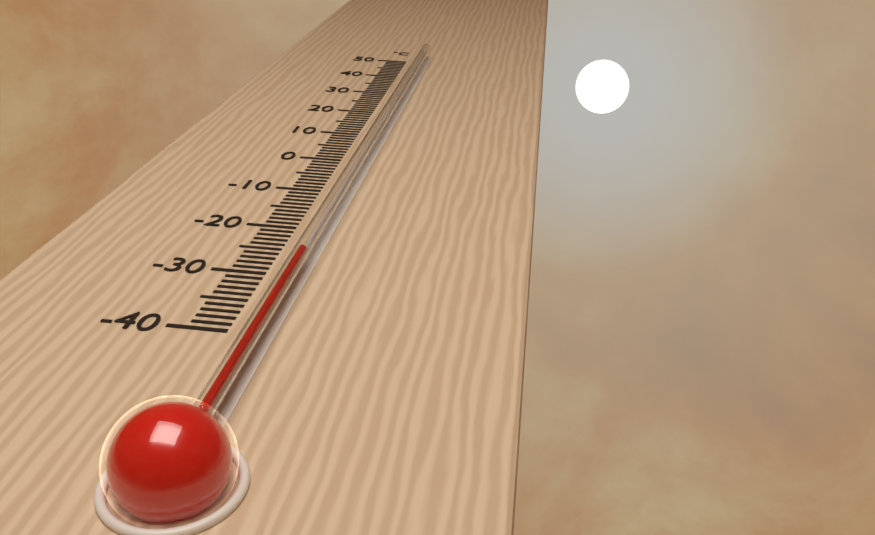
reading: -28 °C
